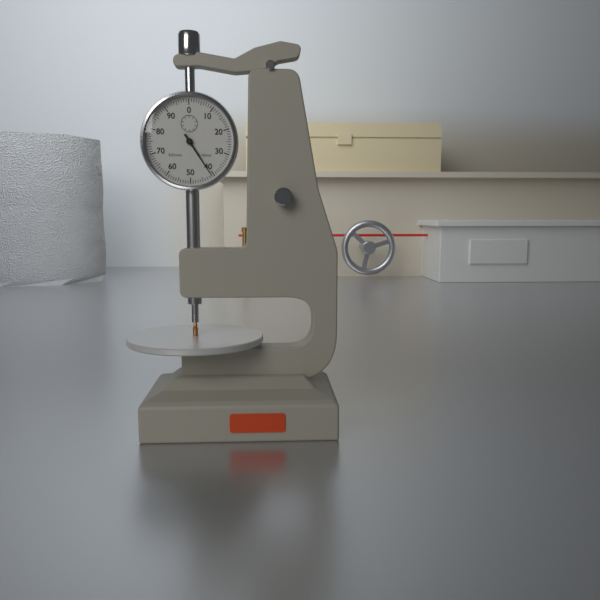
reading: 0.41 mm
